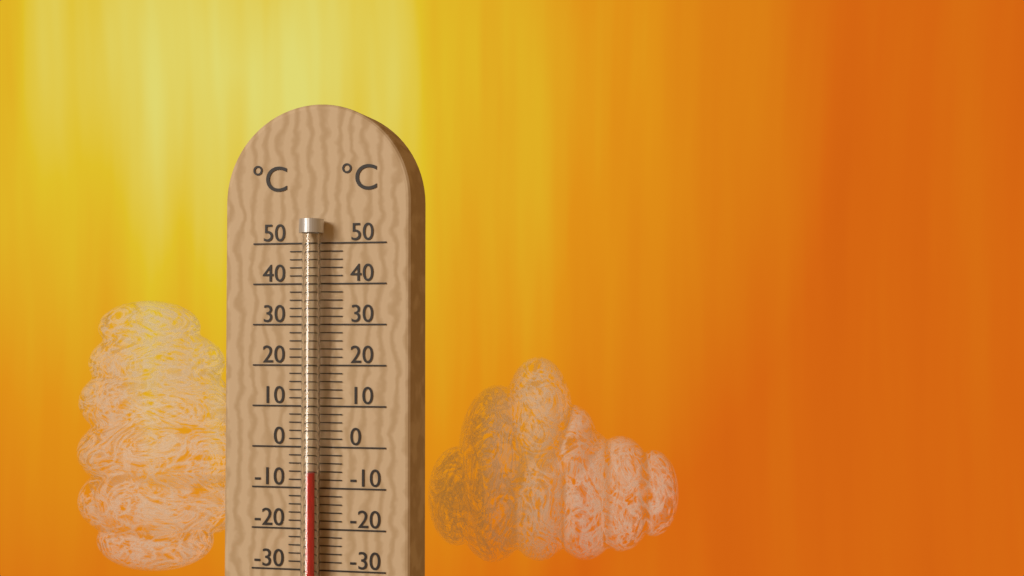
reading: -6 °C
